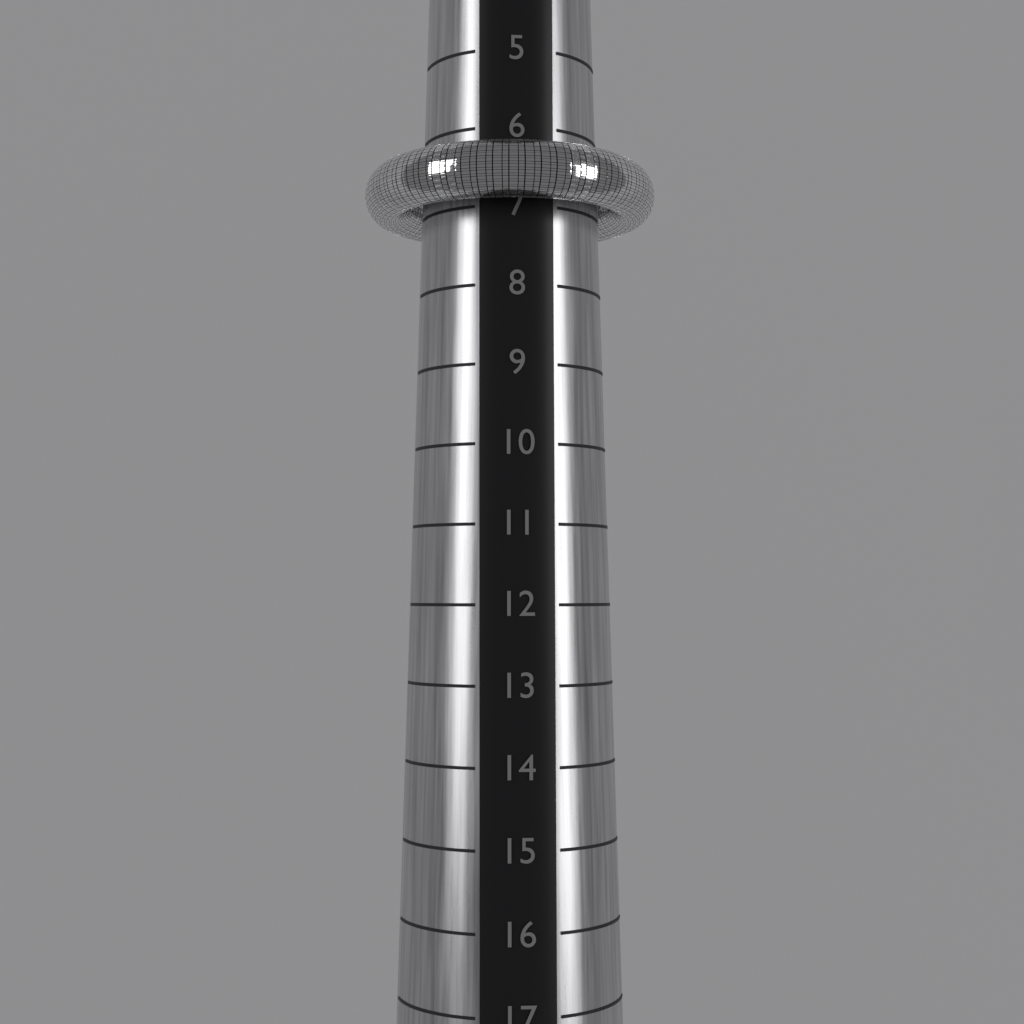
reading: 7 (no unit)
